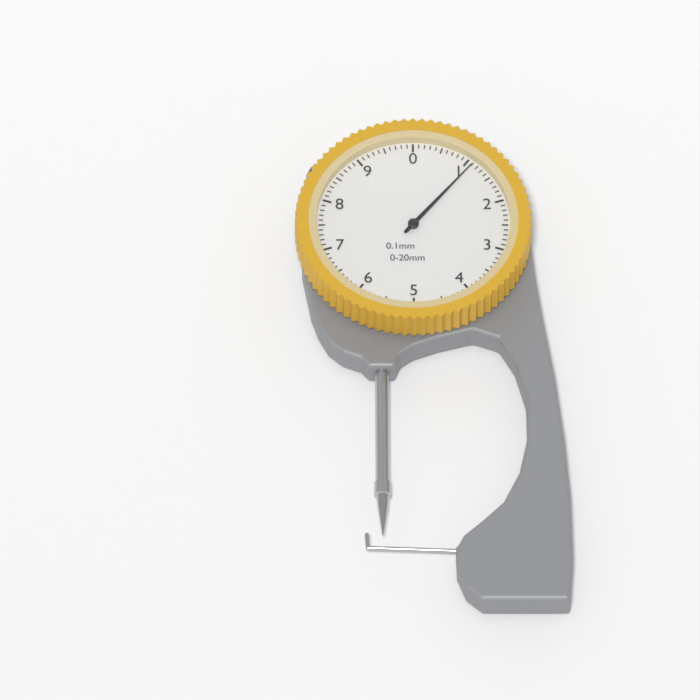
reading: 1.1 mm
